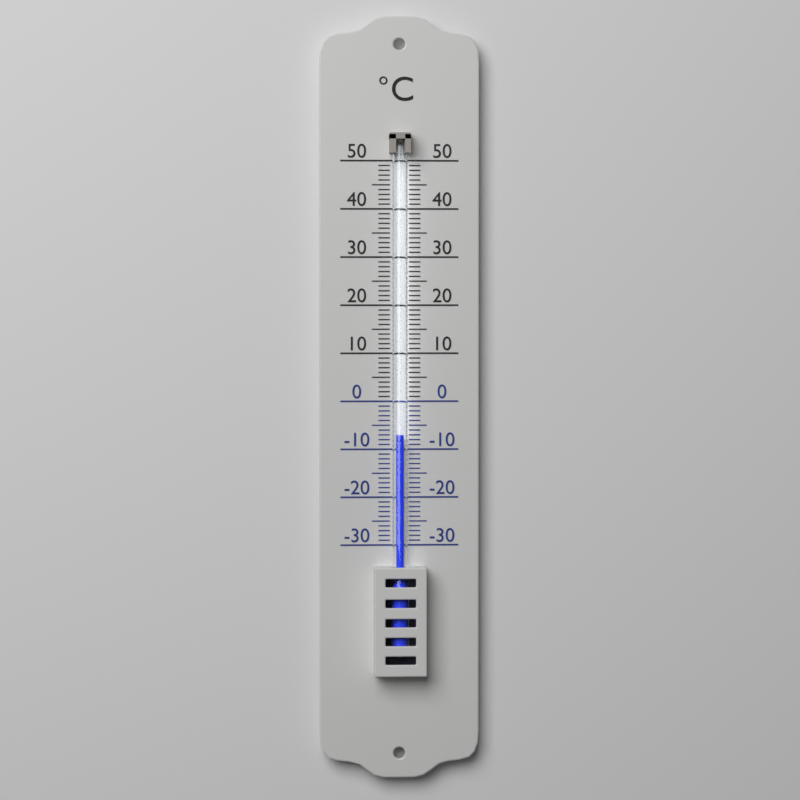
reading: -7 °C
